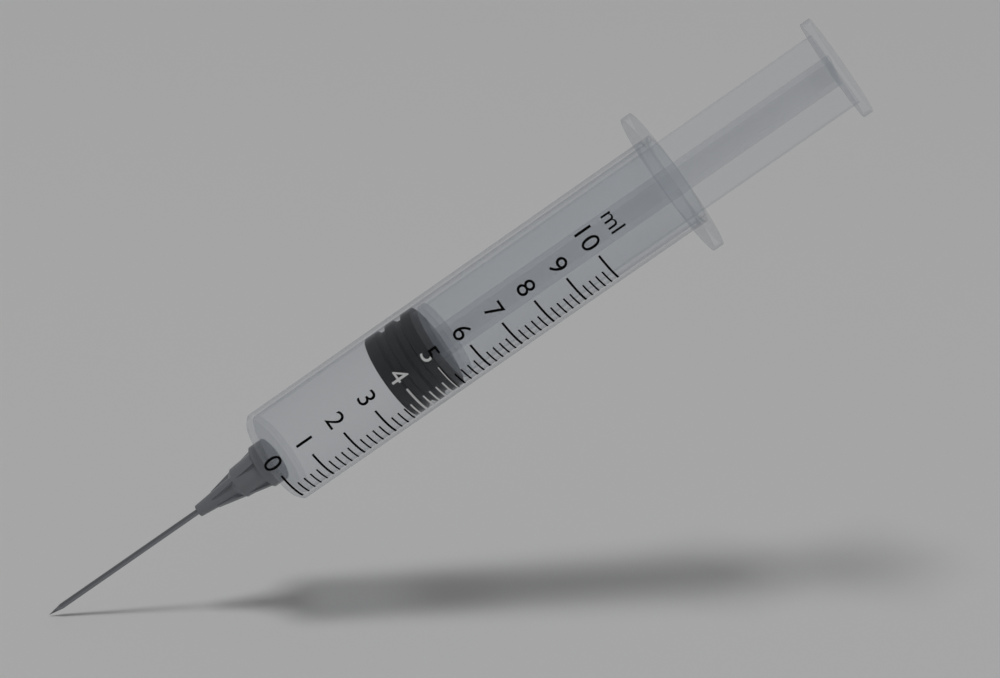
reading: 3.6 ml
